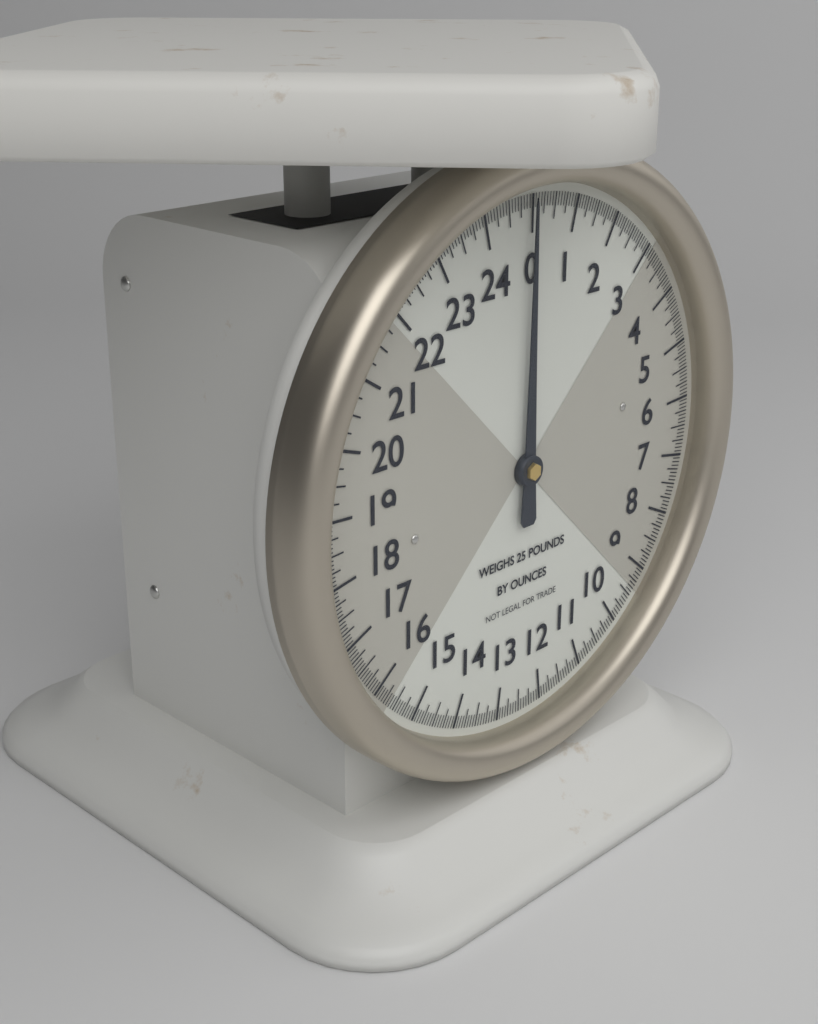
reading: 0.0000 lb
